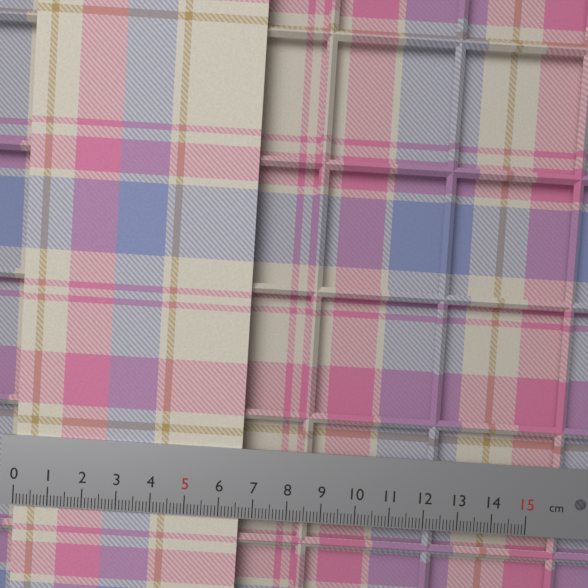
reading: 6.6 cm
